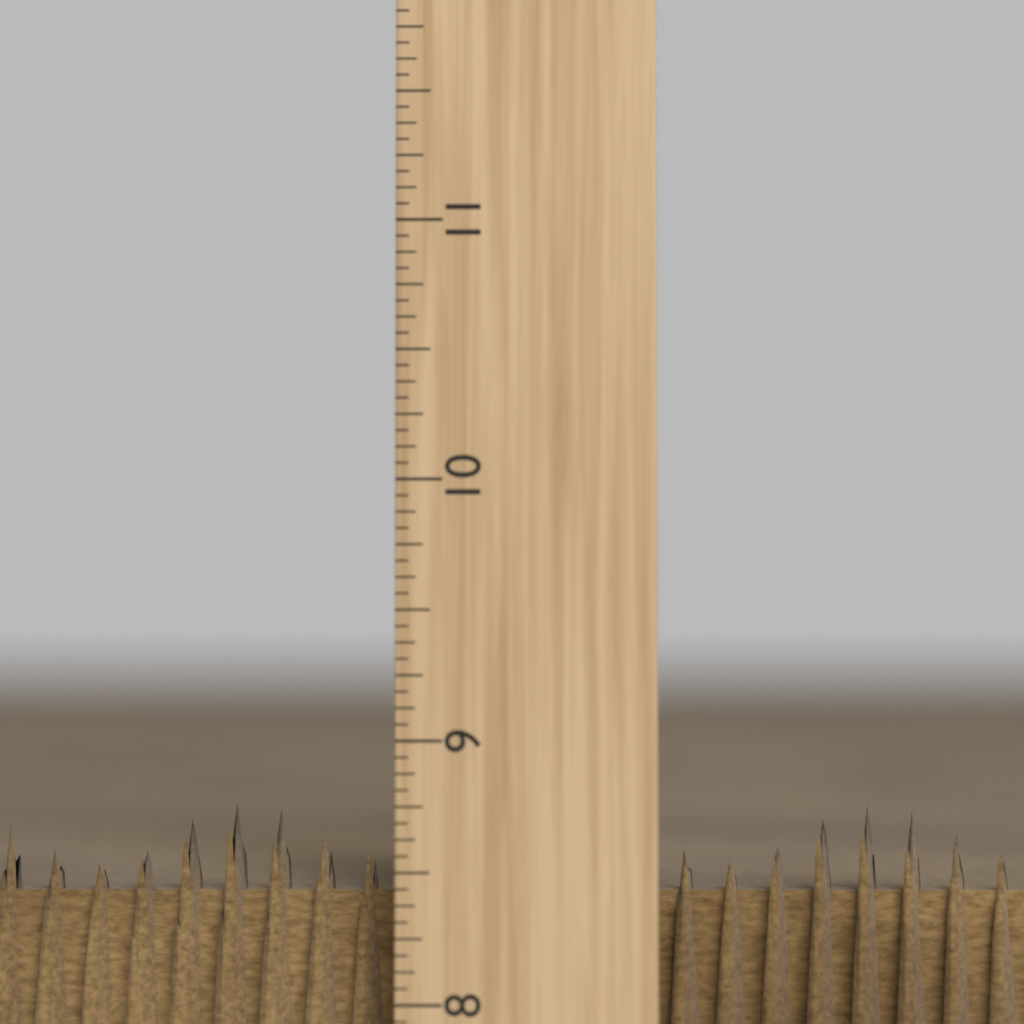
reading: 8.7500 inch
